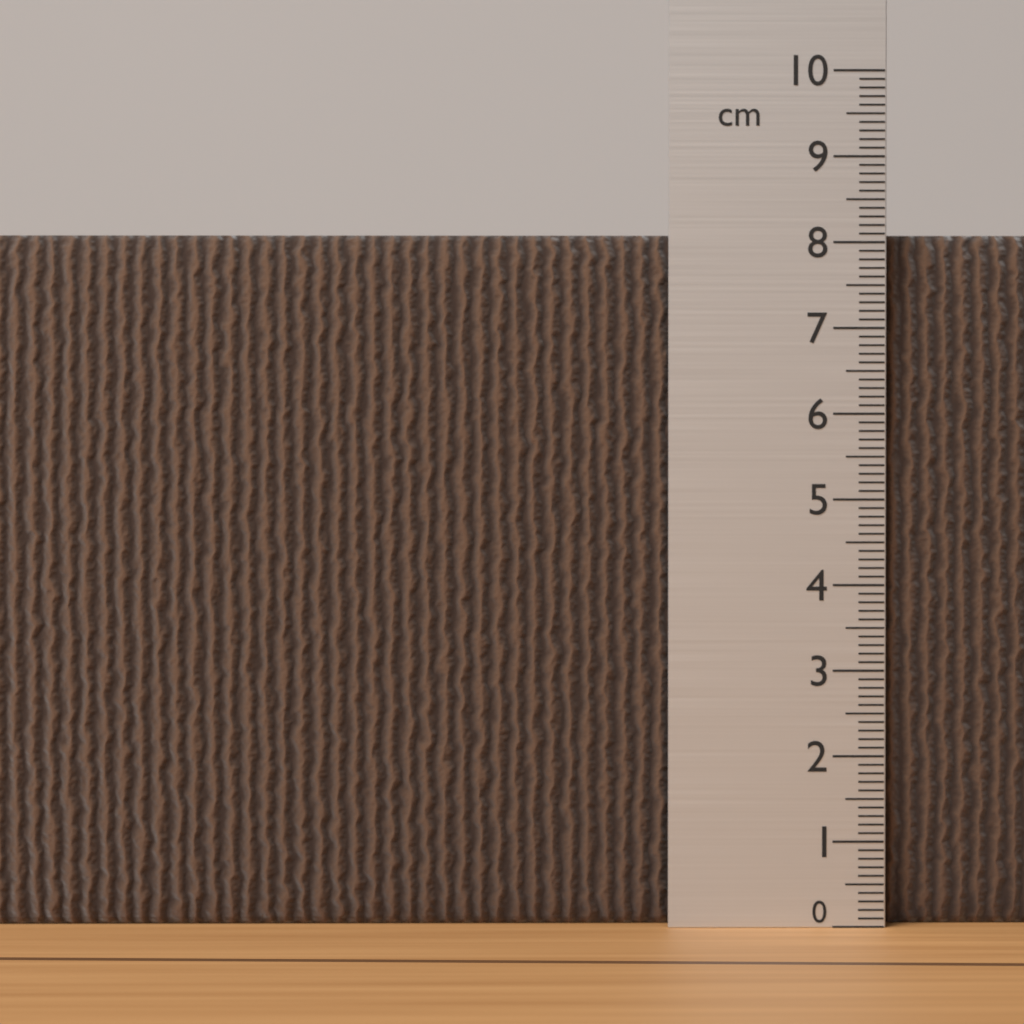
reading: 8.1 cm
